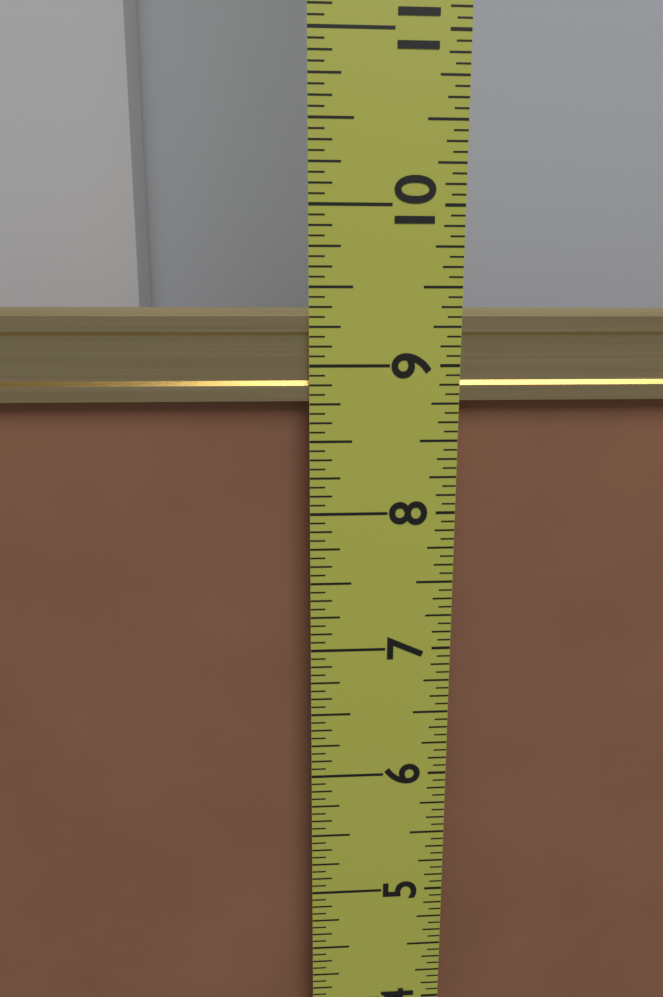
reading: 9.3750 in
